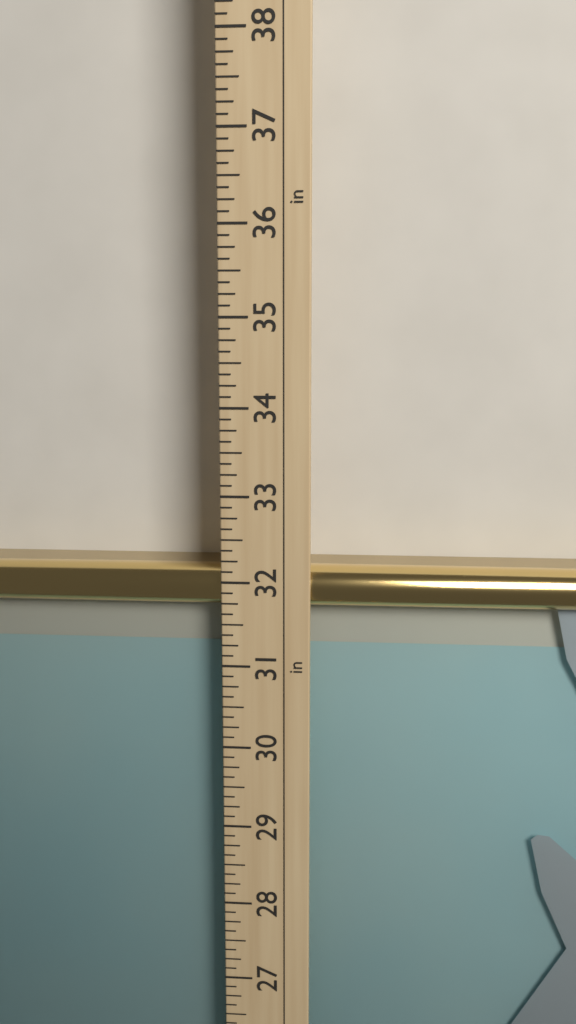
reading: 32.125 in
